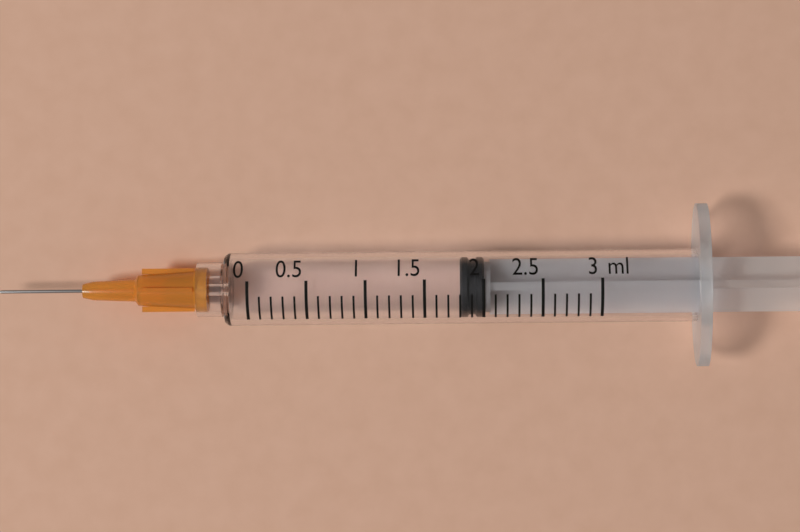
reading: 1.8 ml
